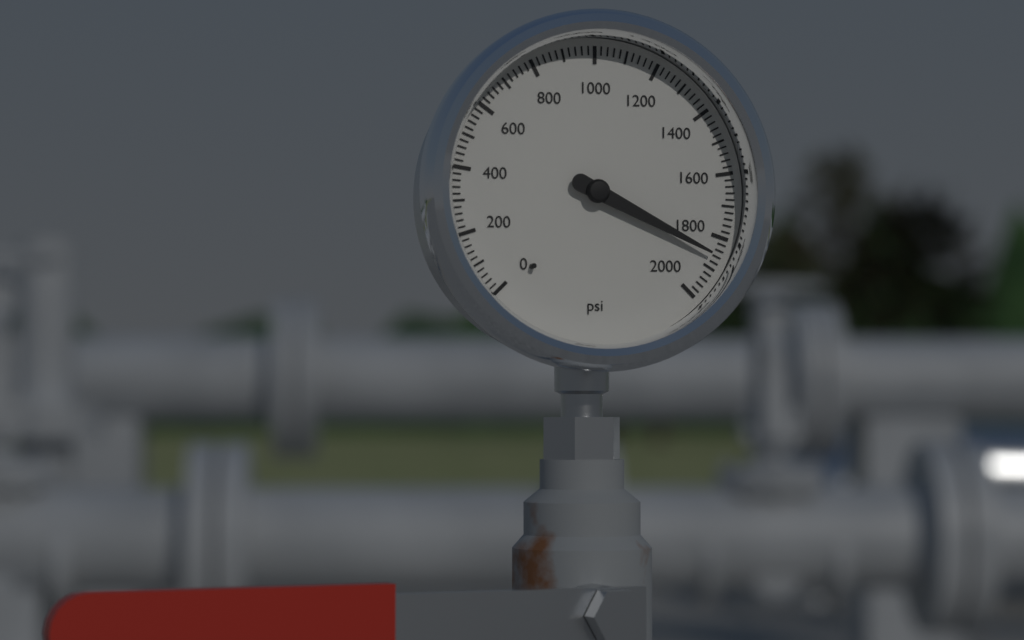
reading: 1860 psi
